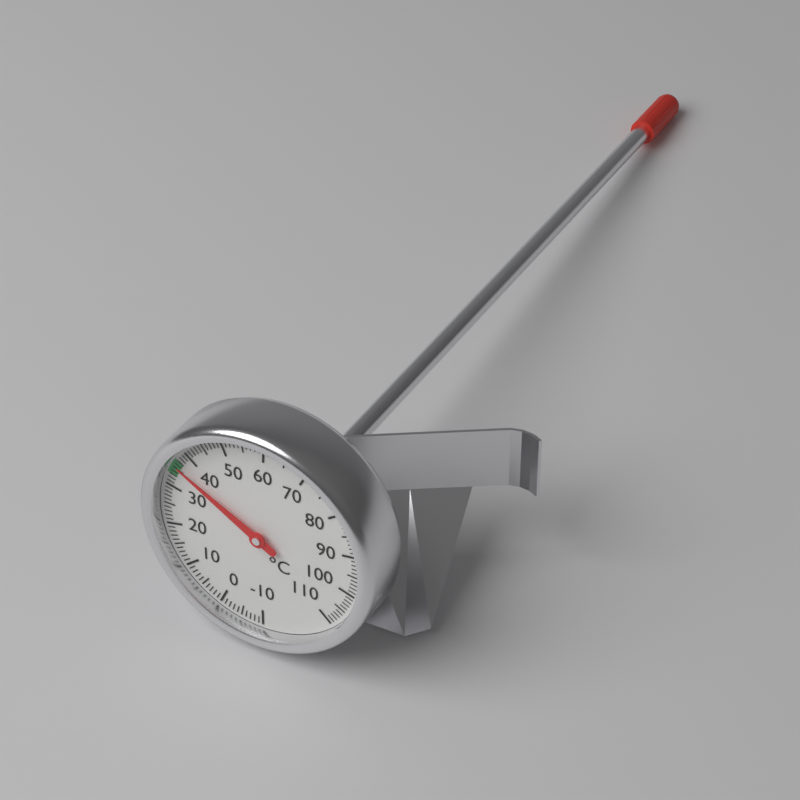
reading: 36 °C
